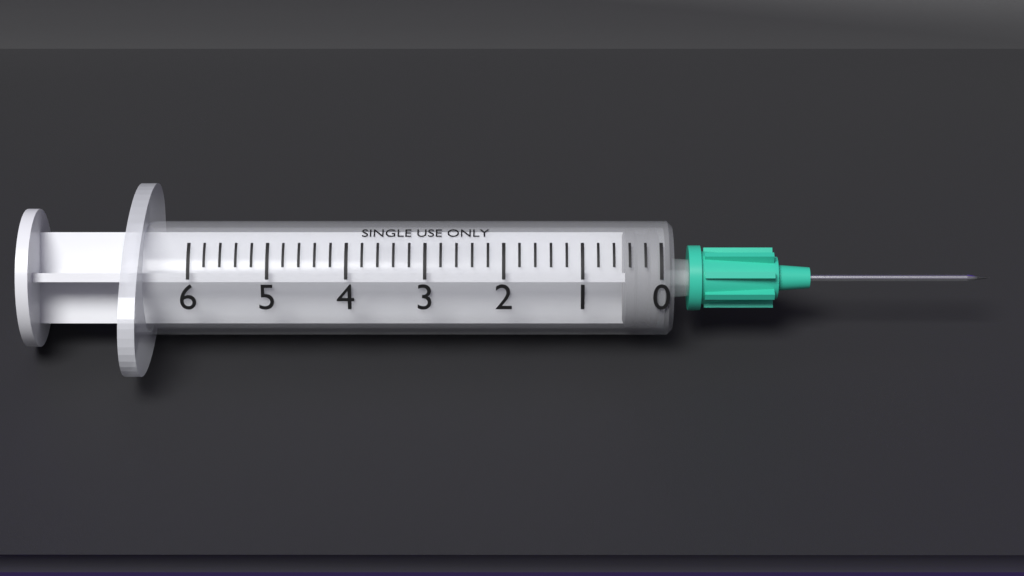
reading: 0.0 (no unit)
